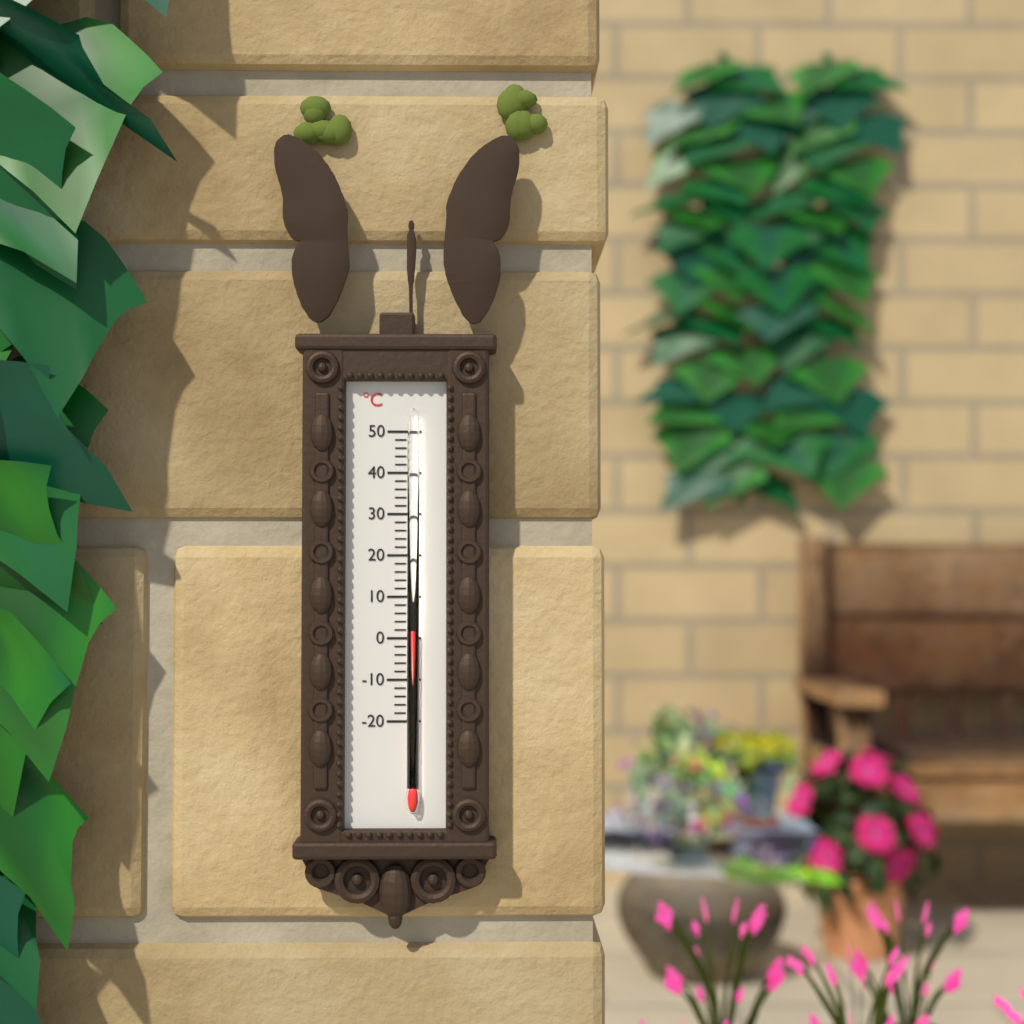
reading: 2 °C
